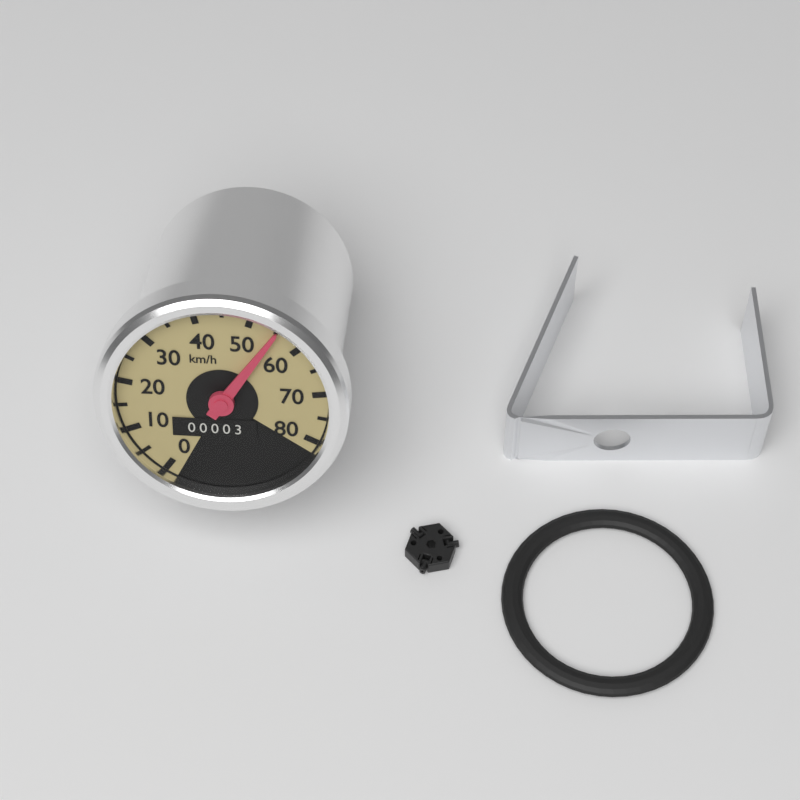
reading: 55 km/h
